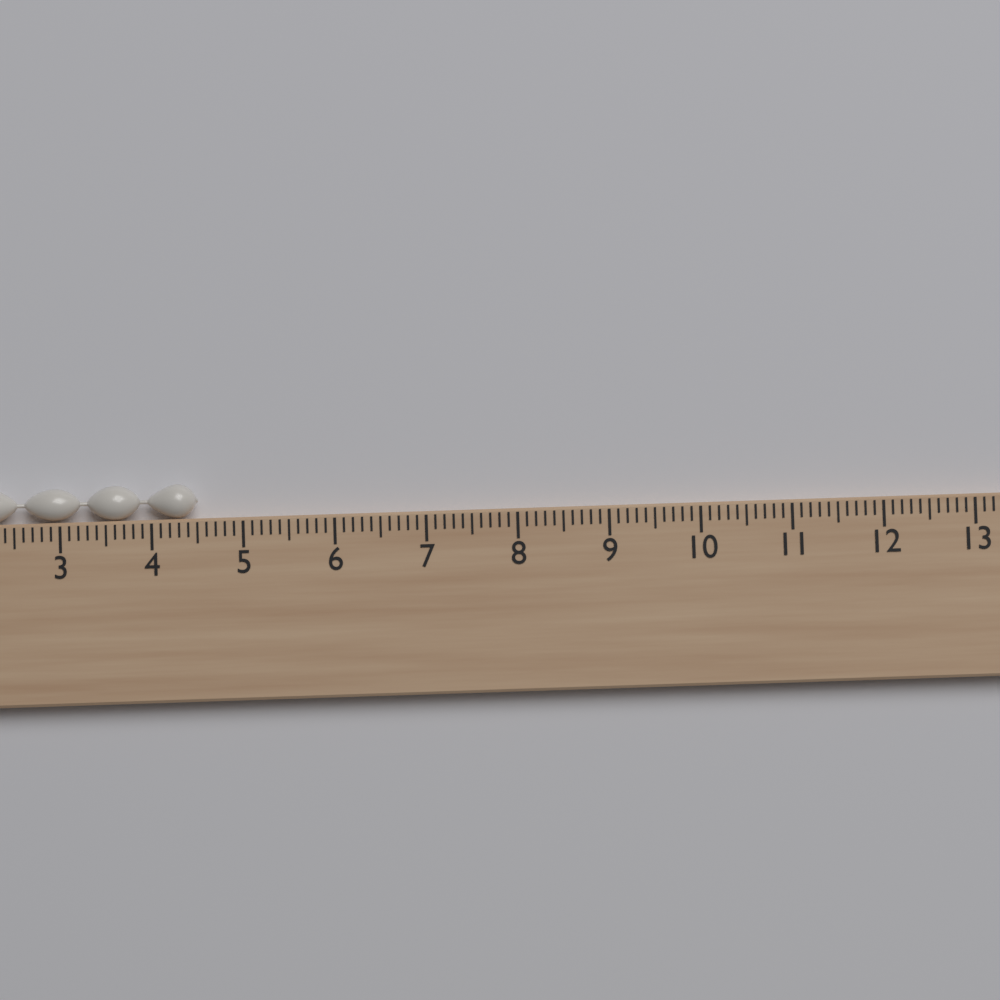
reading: 4.5 cm
